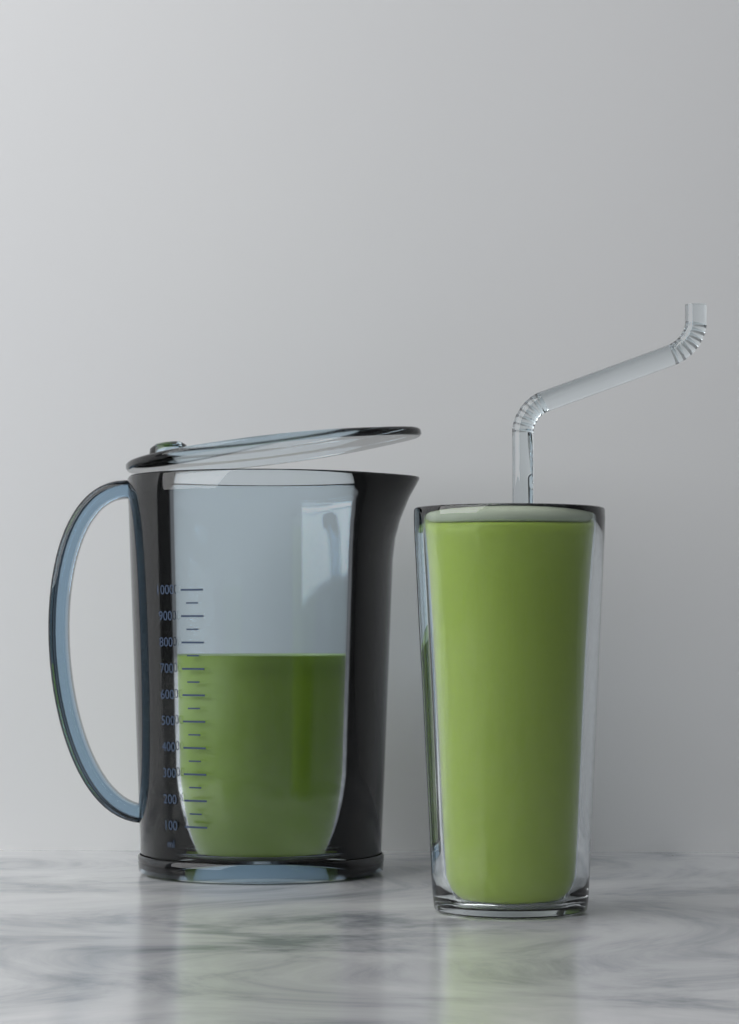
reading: 750 ml
